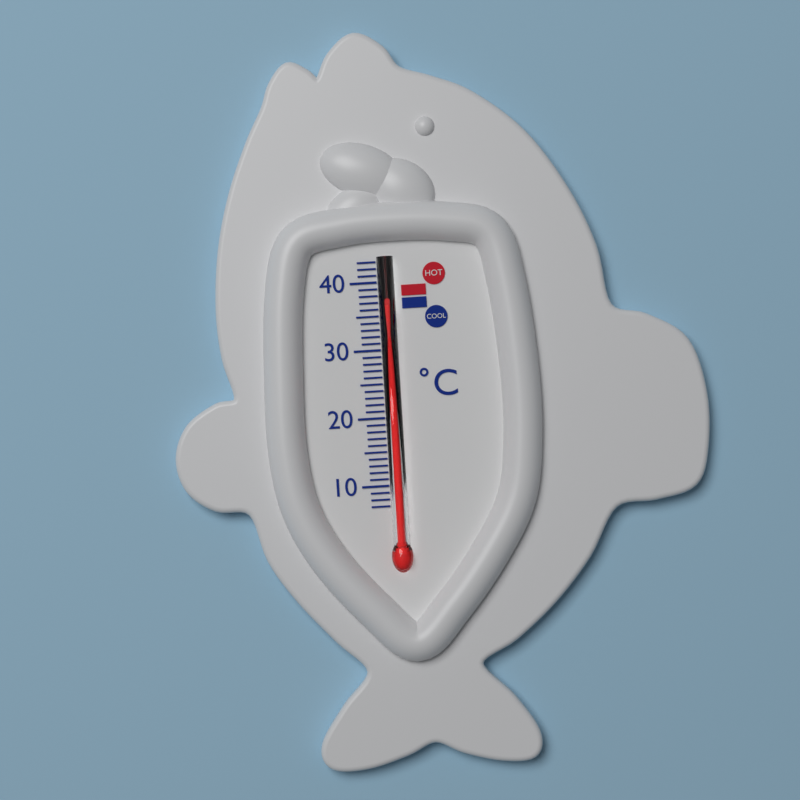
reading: 36 °C
